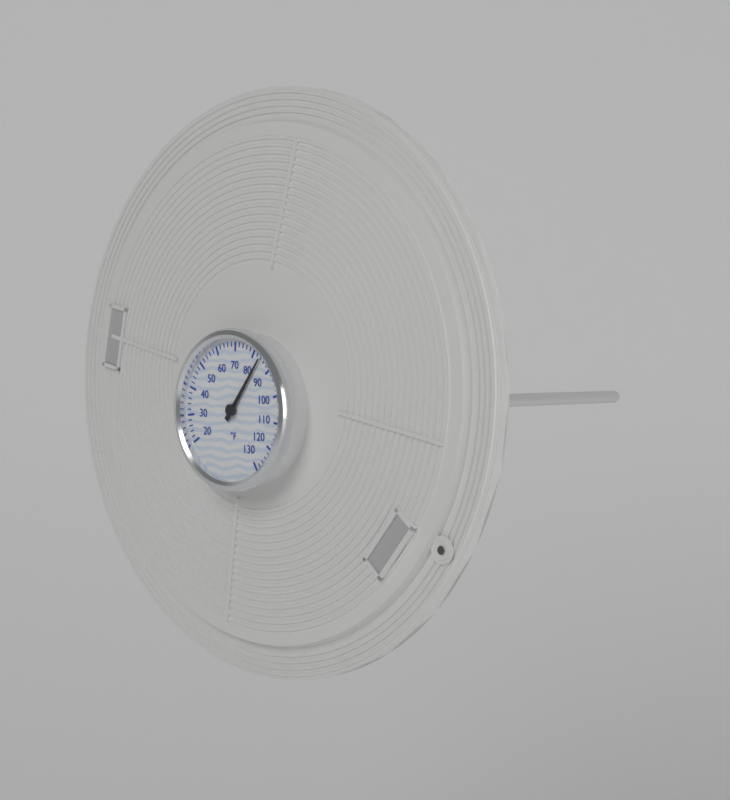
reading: 84 °F
